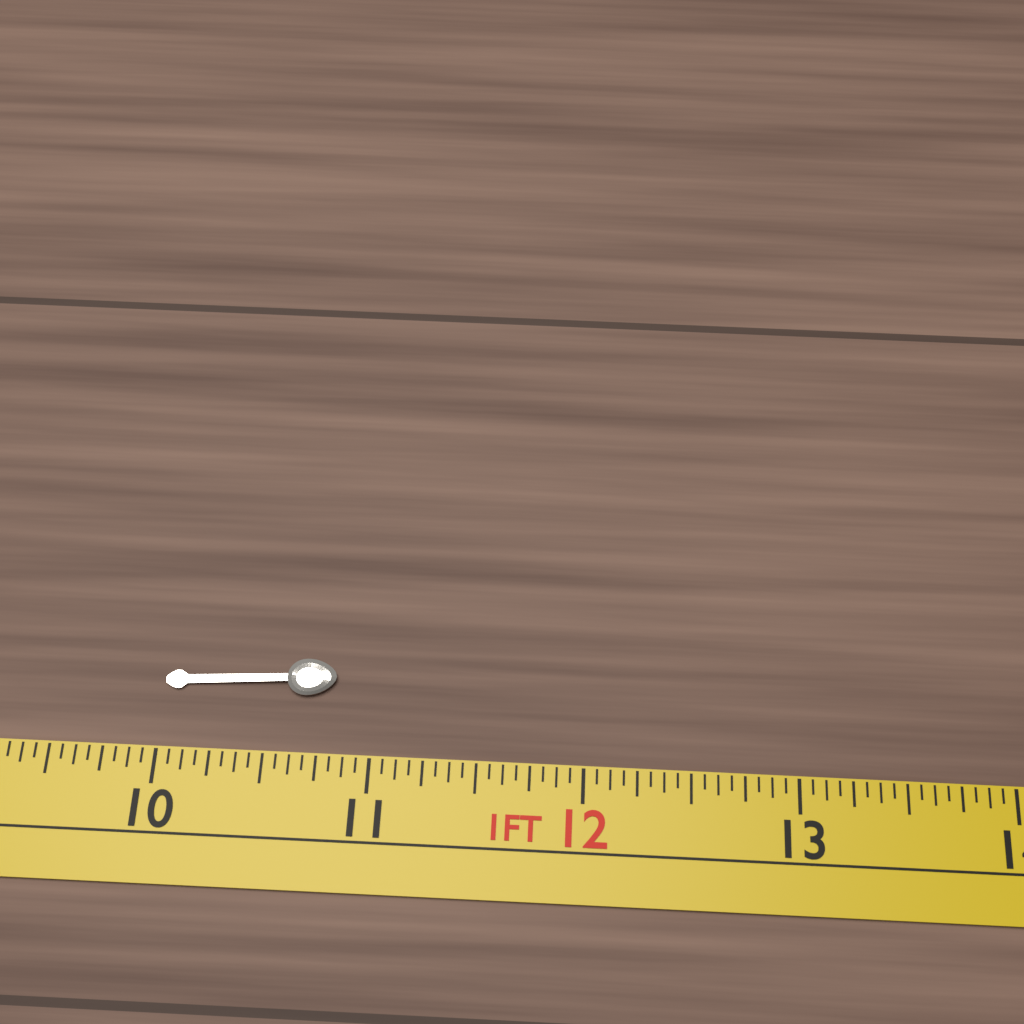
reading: 10.8125 in
